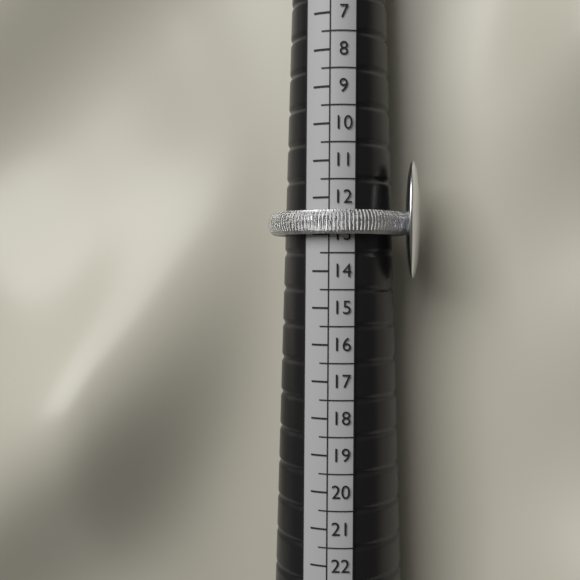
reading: 13.0 (no unit)
